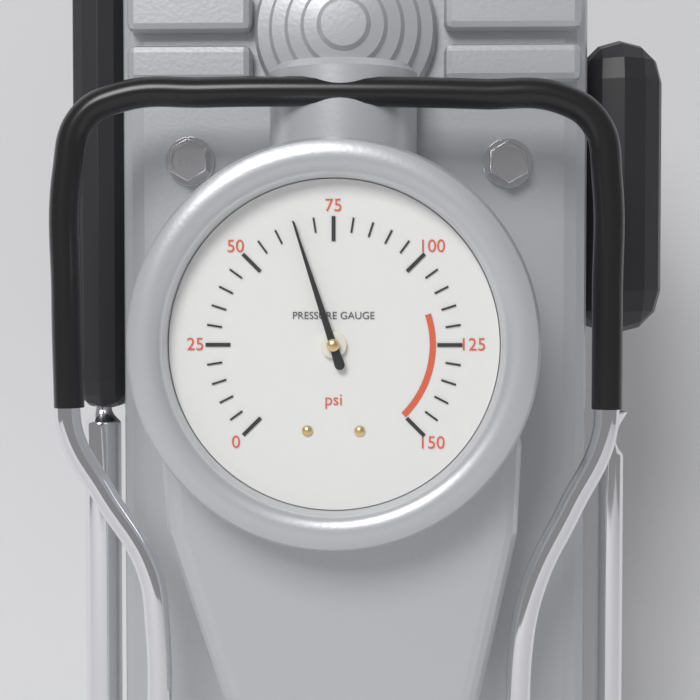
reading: 65 psi
